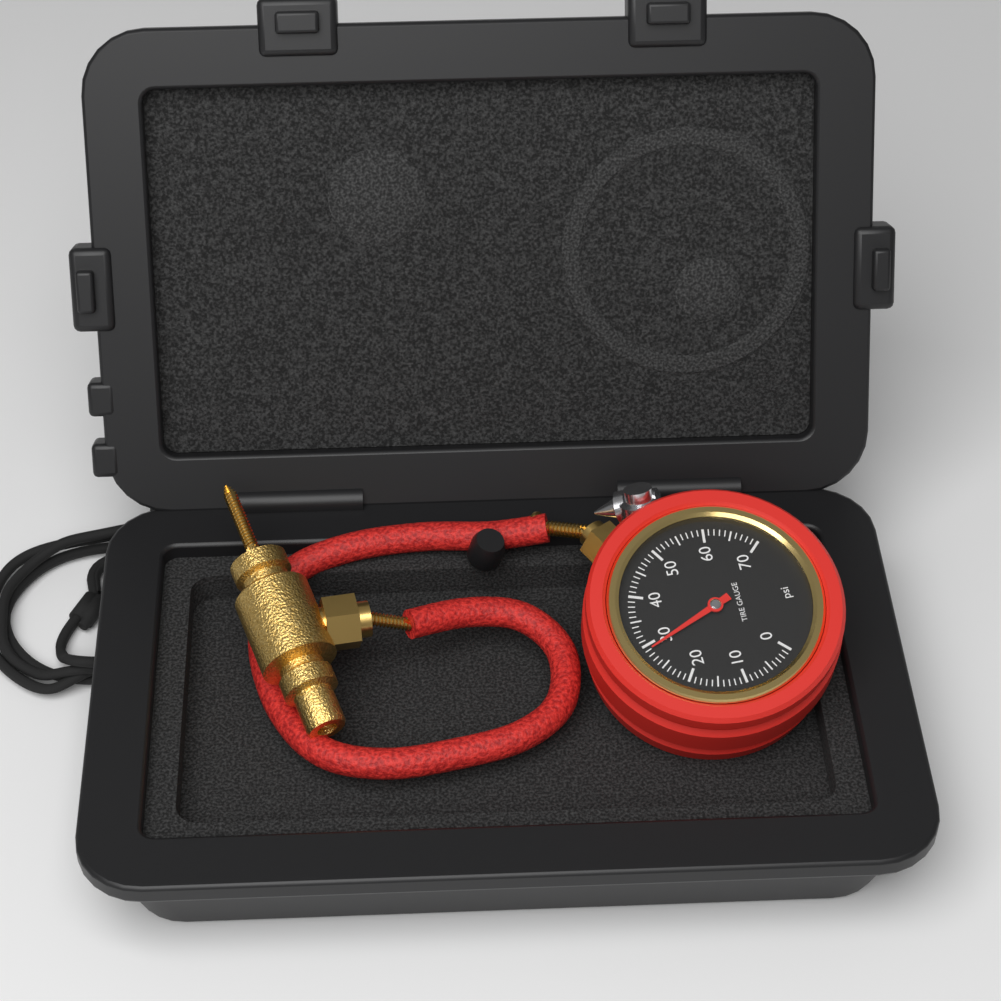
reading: 29 psi
